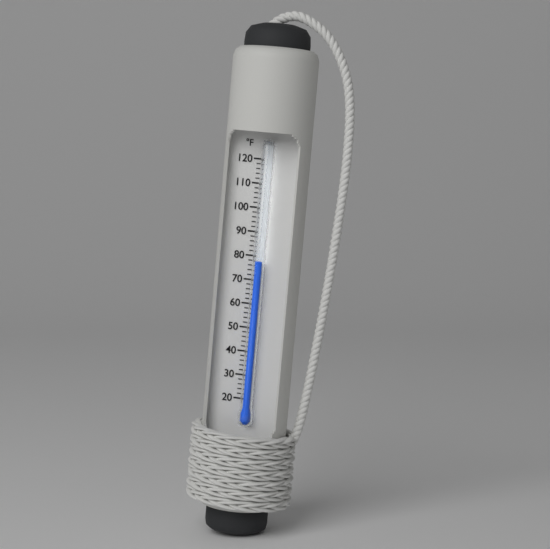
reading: 78 °F
